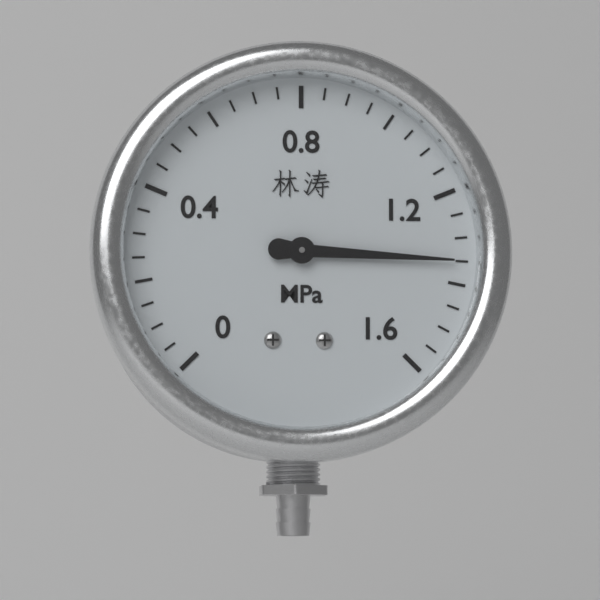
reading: 1.35 MPa
